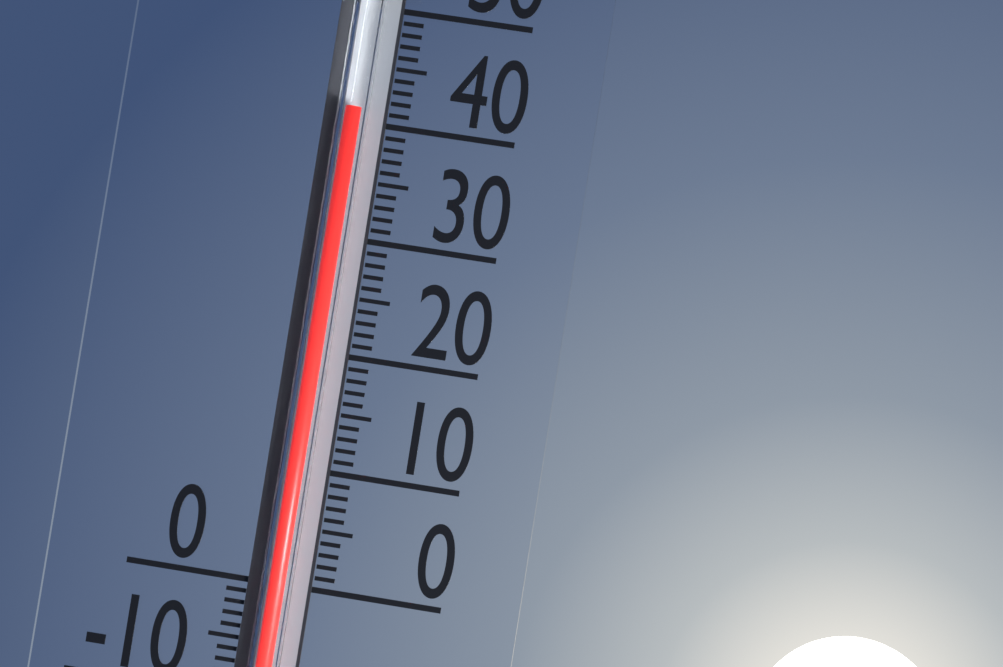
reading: 41 (no unit)
